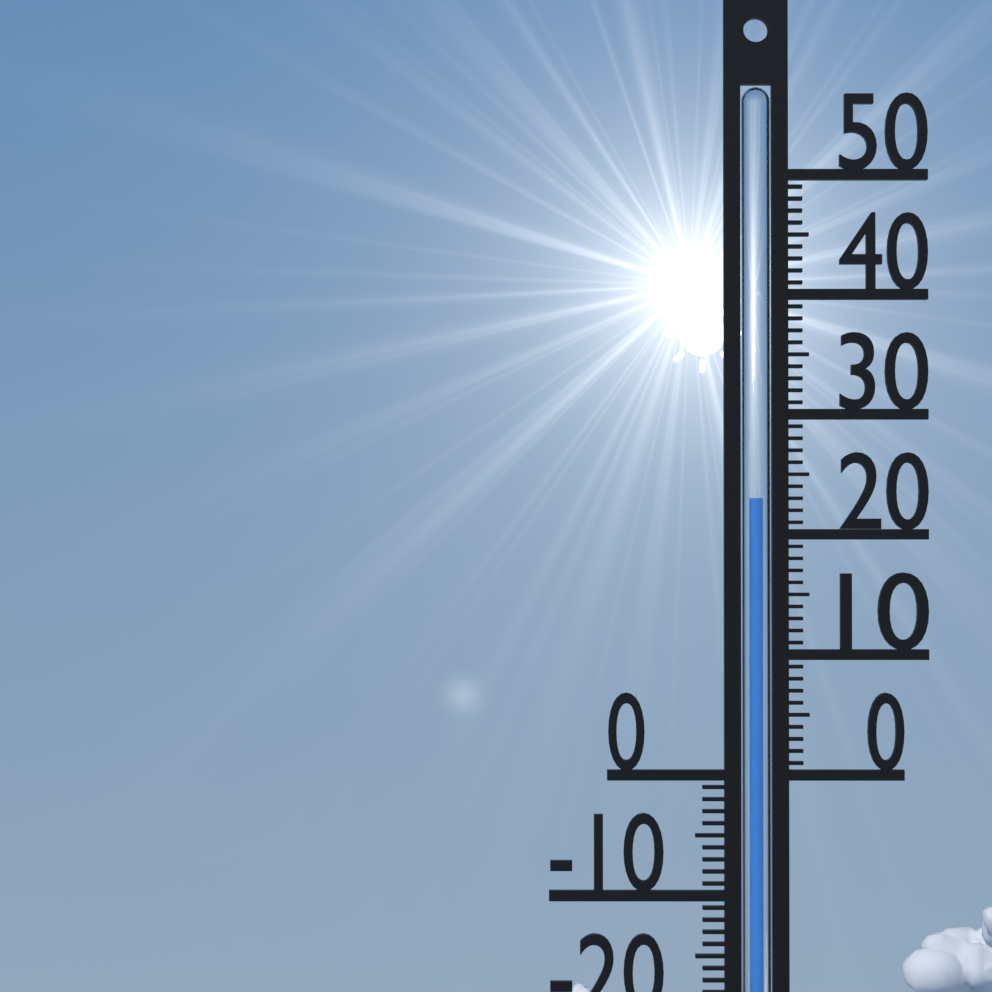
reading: 23 °C
